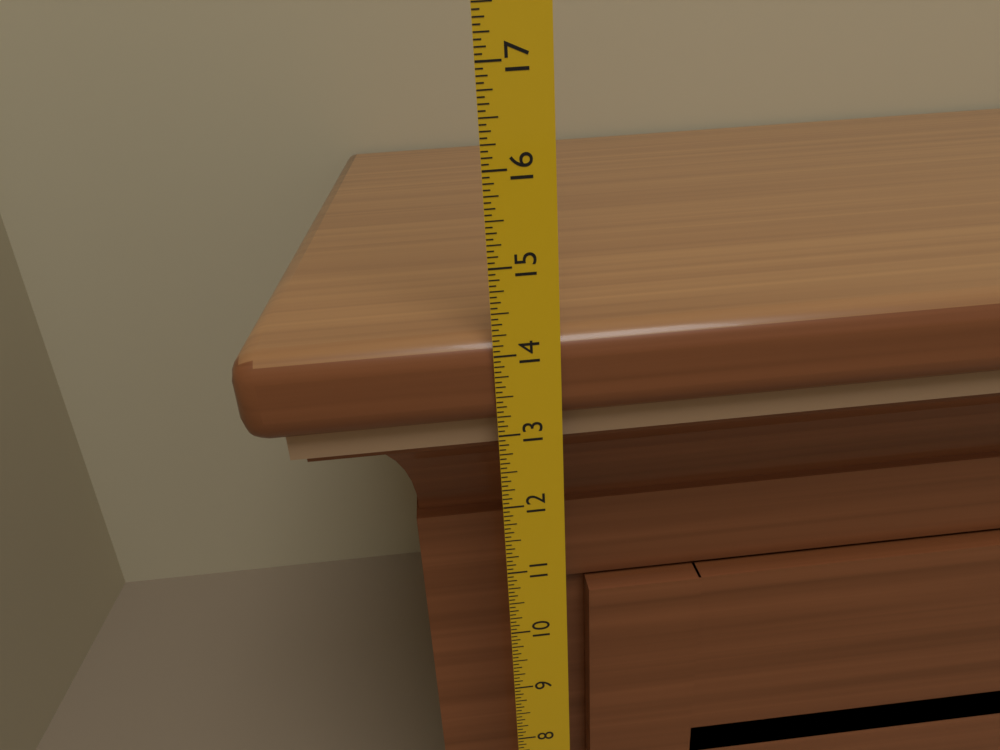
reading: 14.1875 in
